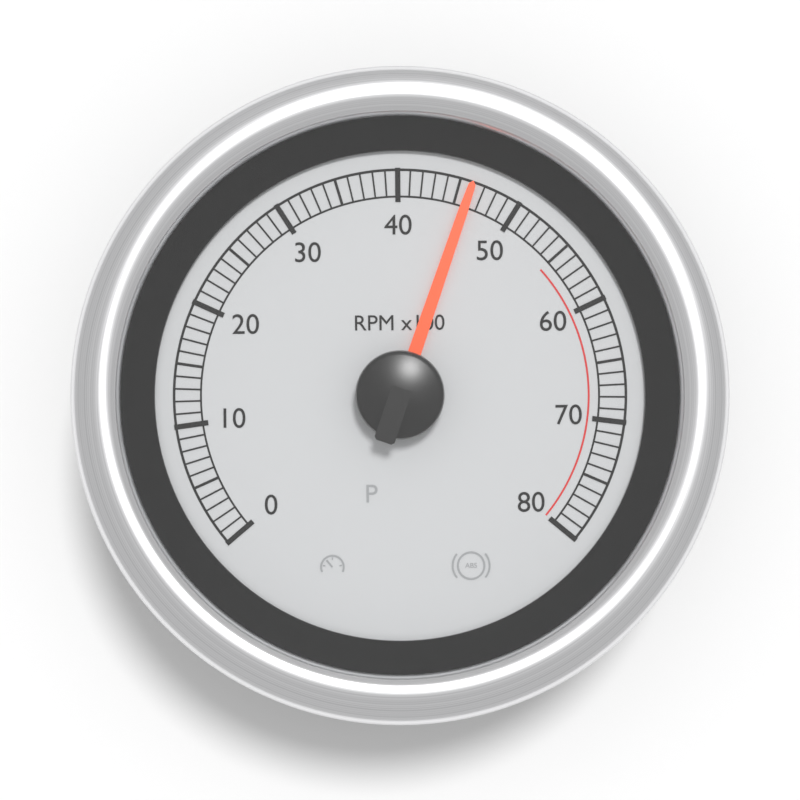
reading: 46 RPM x100
